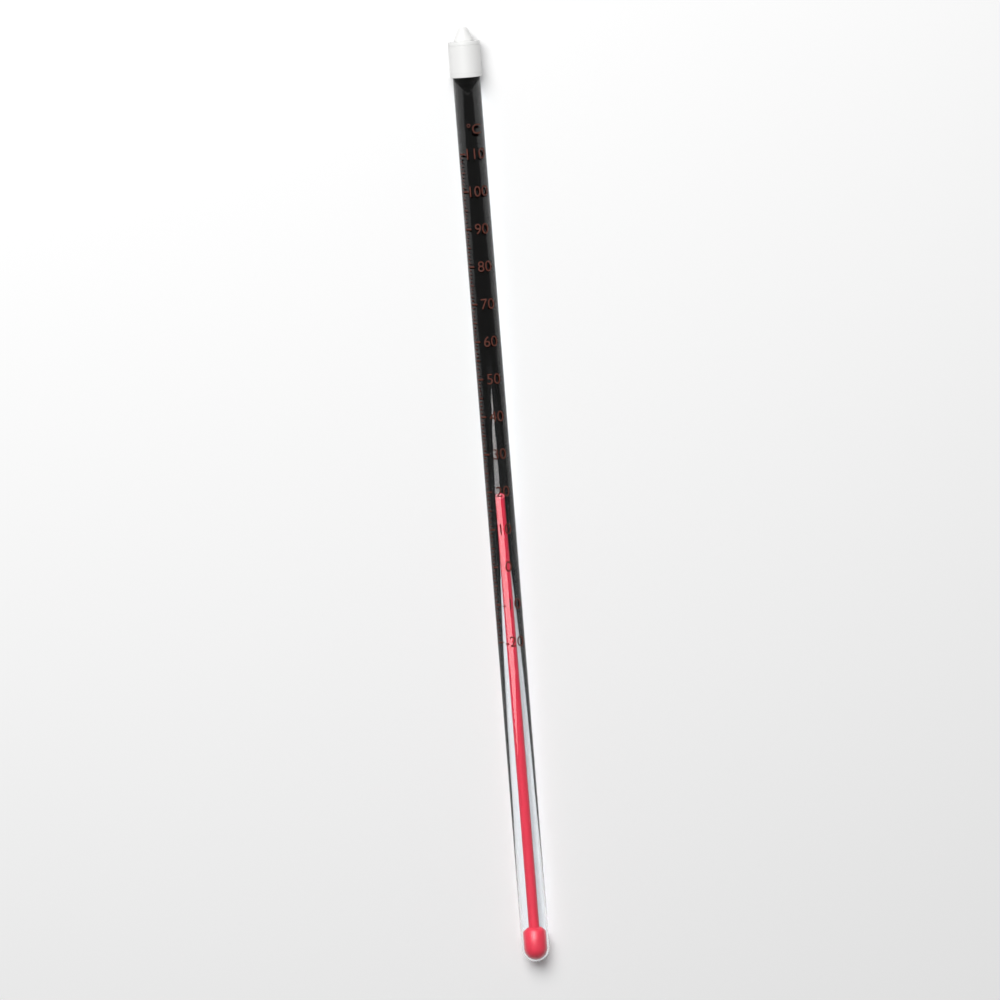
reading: 17 °C
